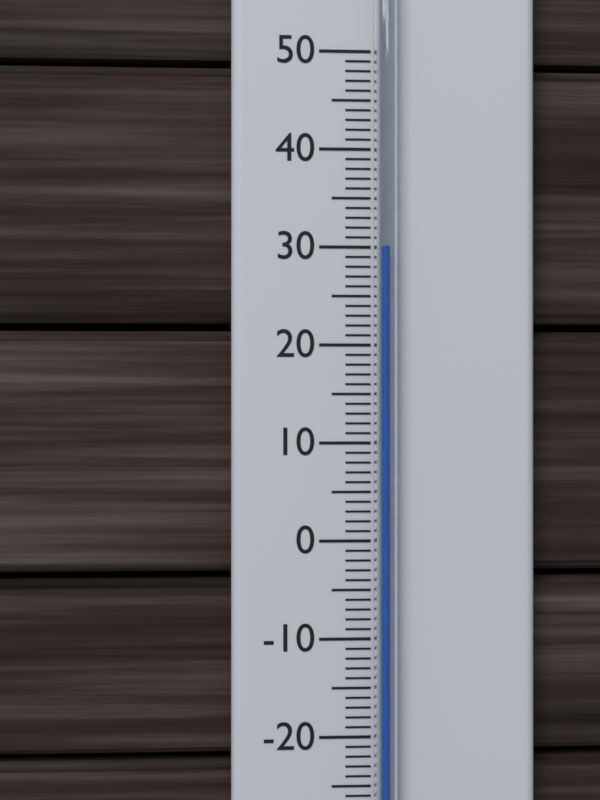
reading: 30 °C
